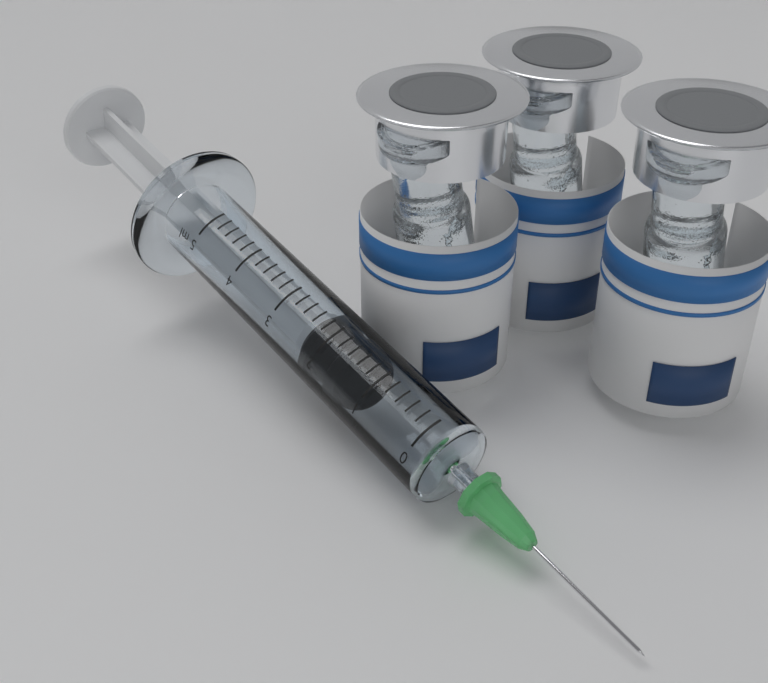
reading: 1.5 ml
